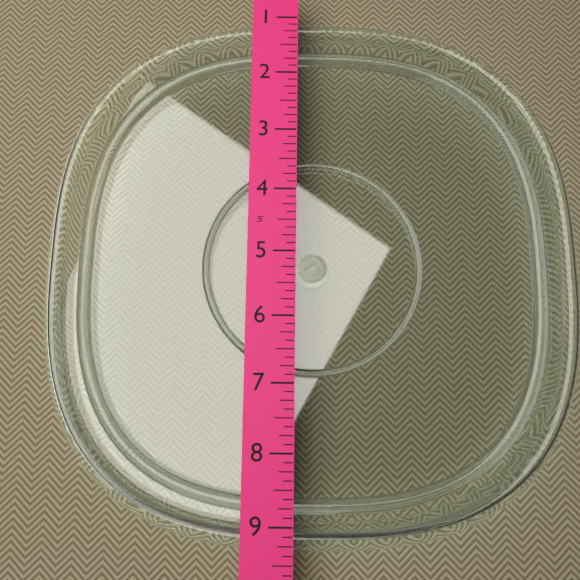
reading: 9.375 in
